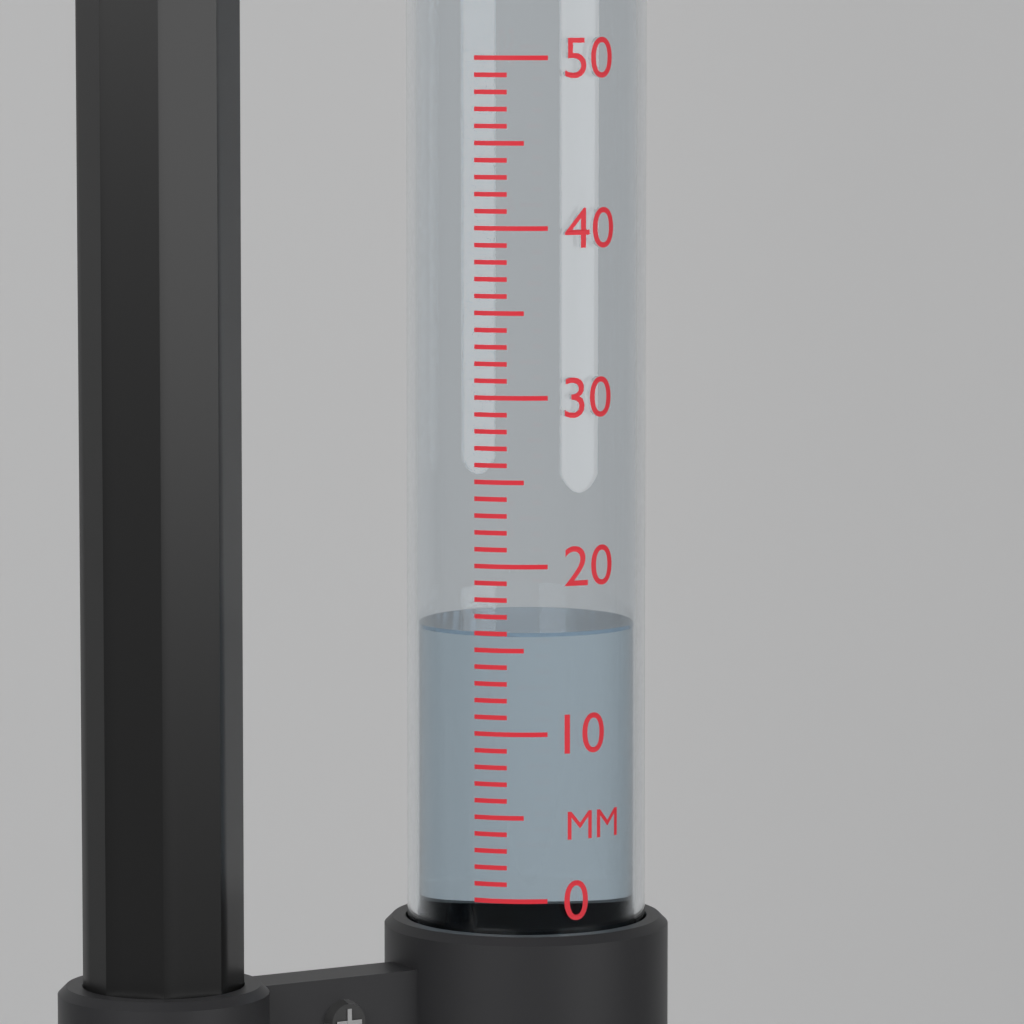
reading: 16 mm
